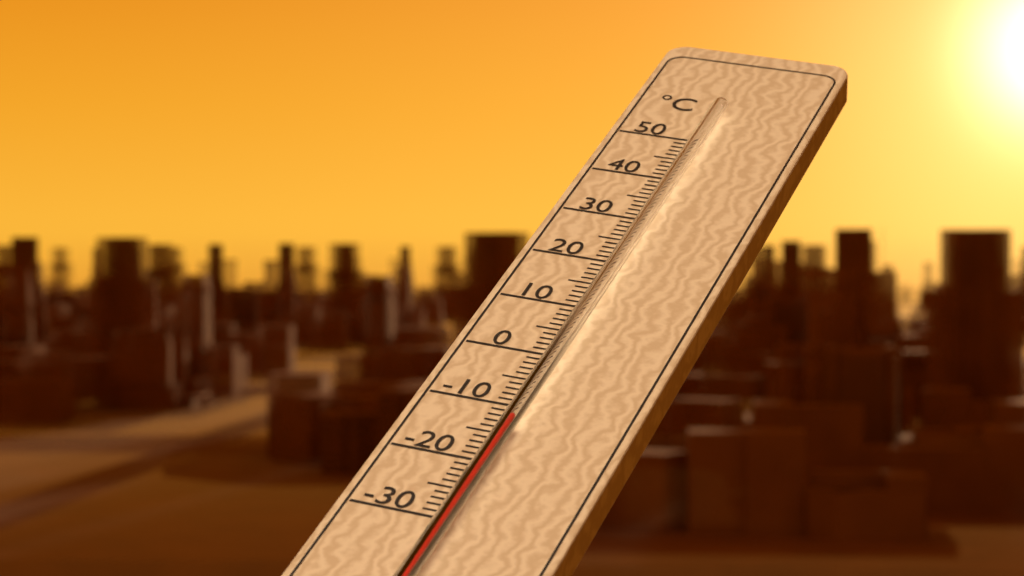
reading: -14 °C
